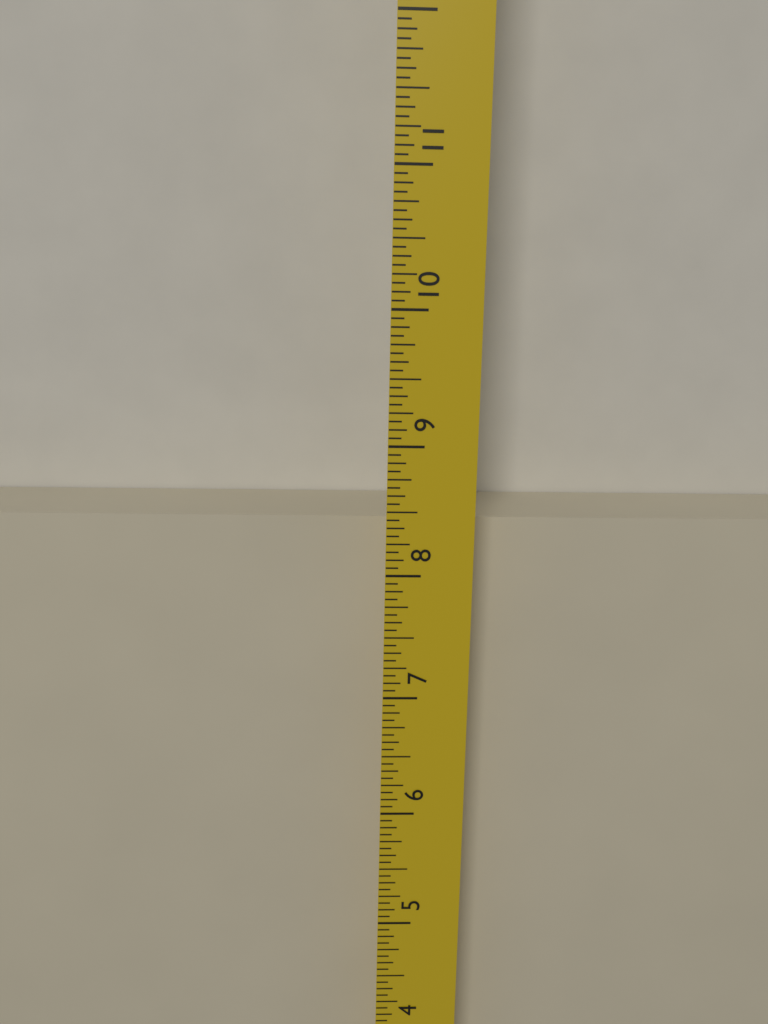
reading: 8.3125 in
